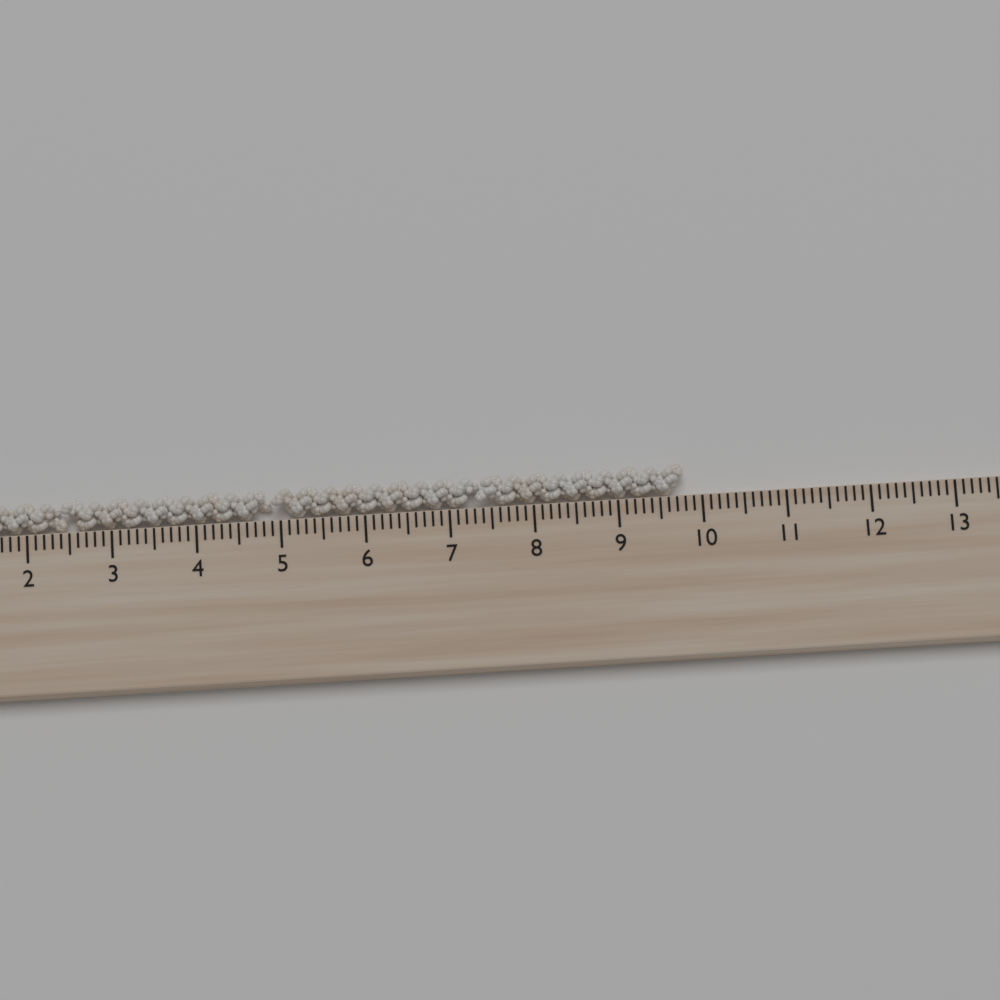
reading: 9.8 cm
